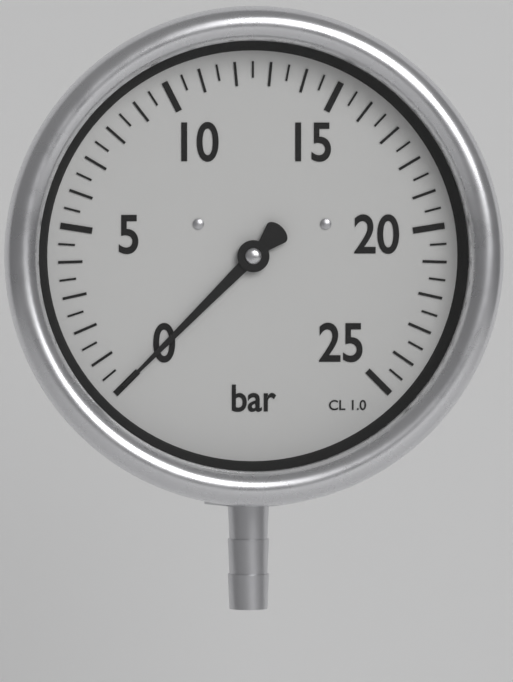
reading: 0.0 bar
